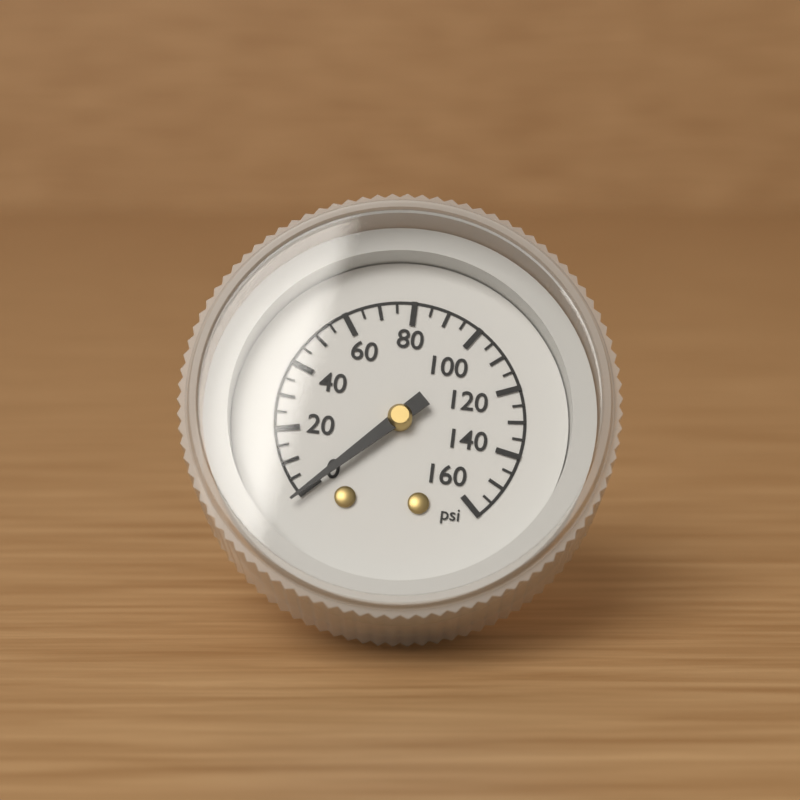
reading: 0 psi
